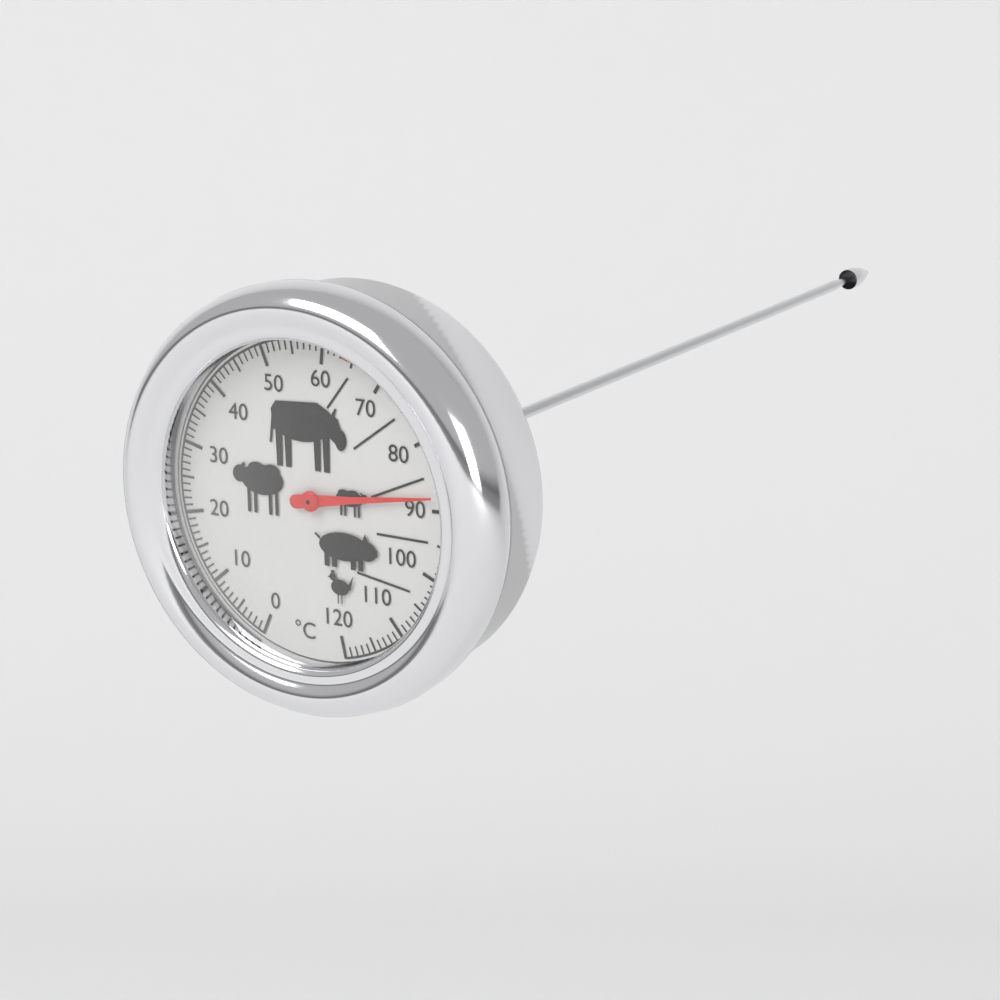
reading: 88 °C
